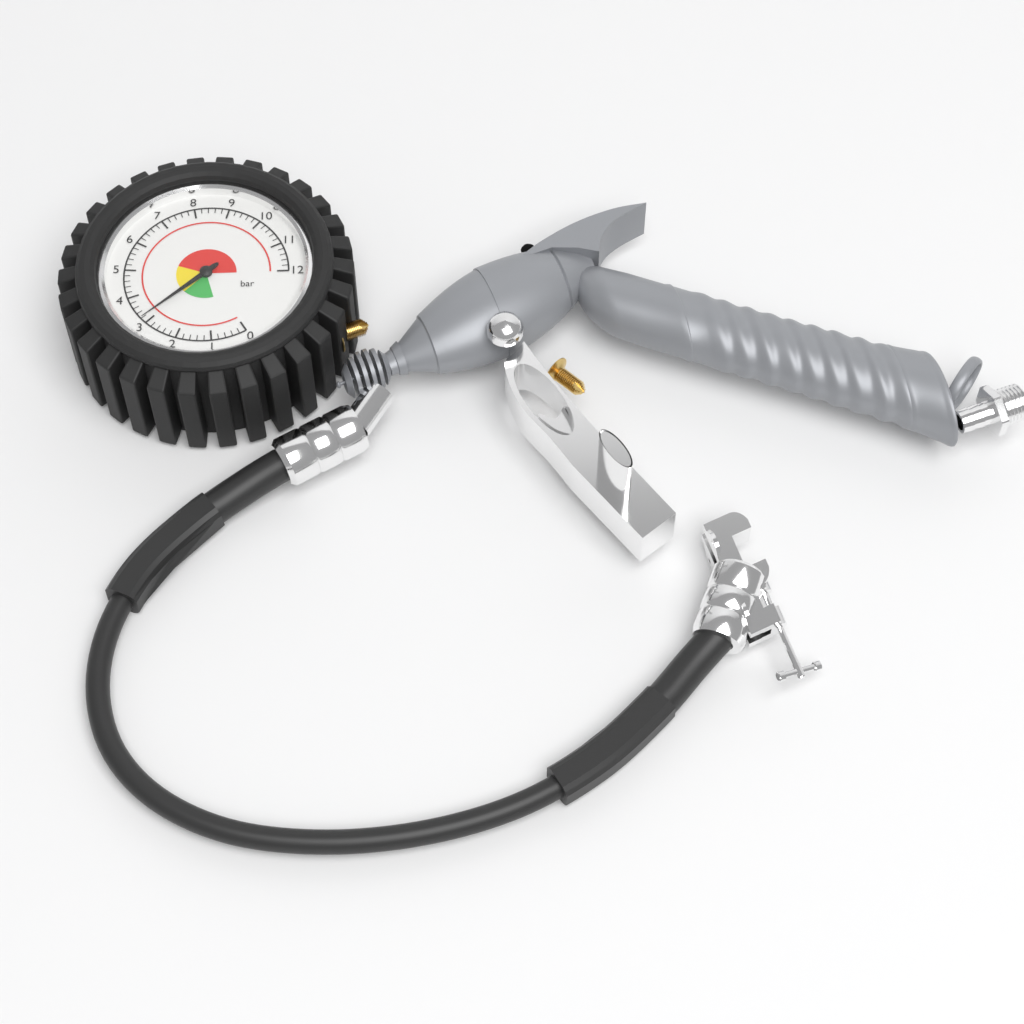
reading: 3.2 bar
